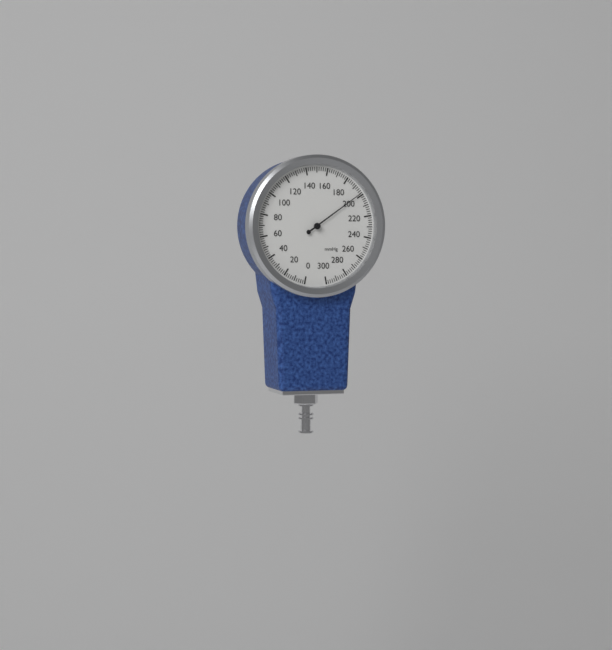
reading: 198 mmHg
